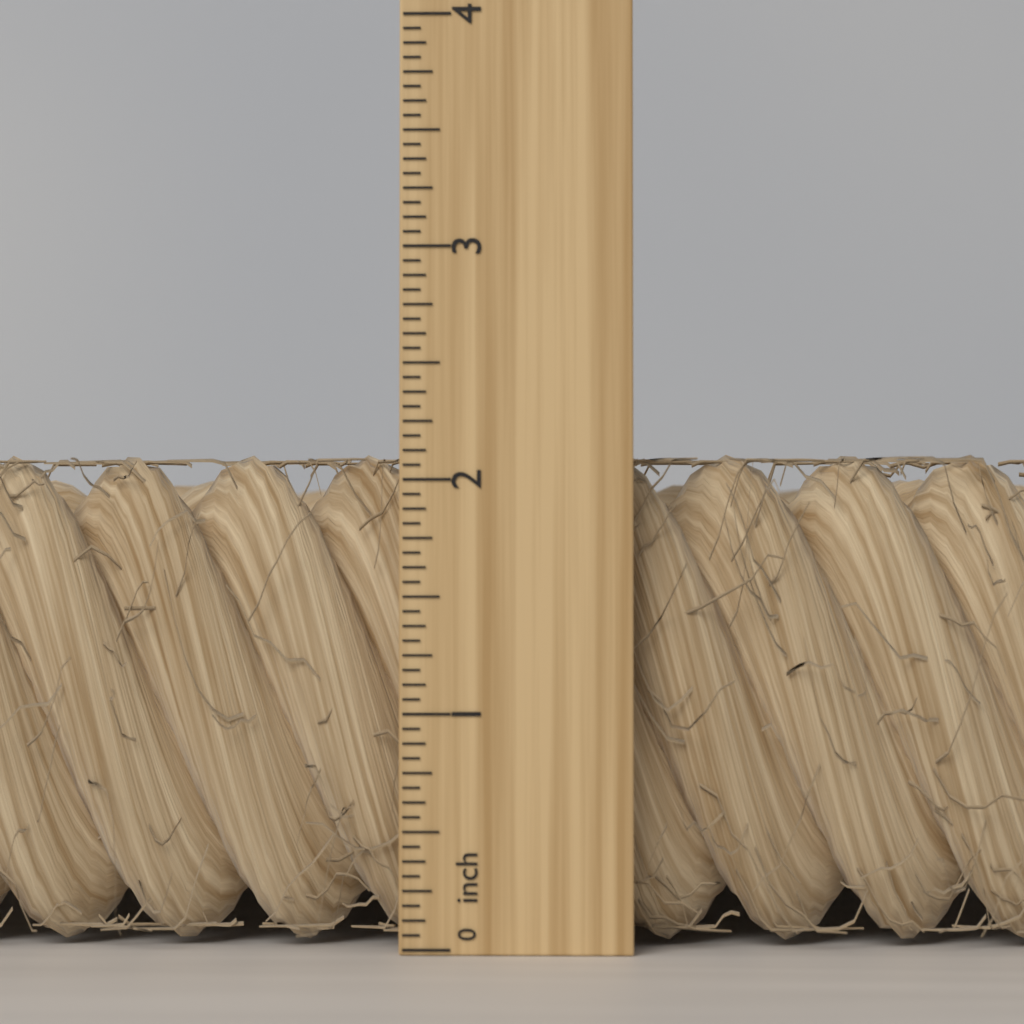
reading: 2.1250 inch
